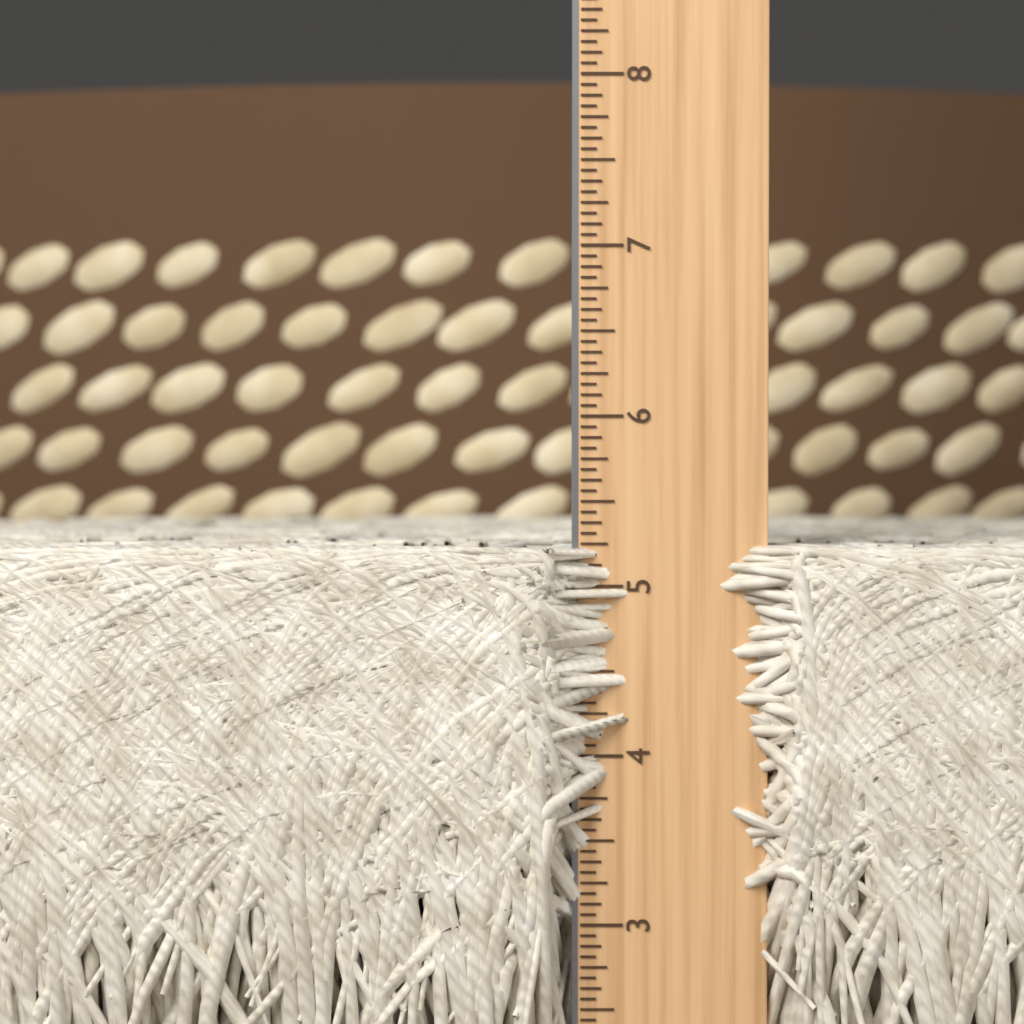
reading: 5.2500 in
